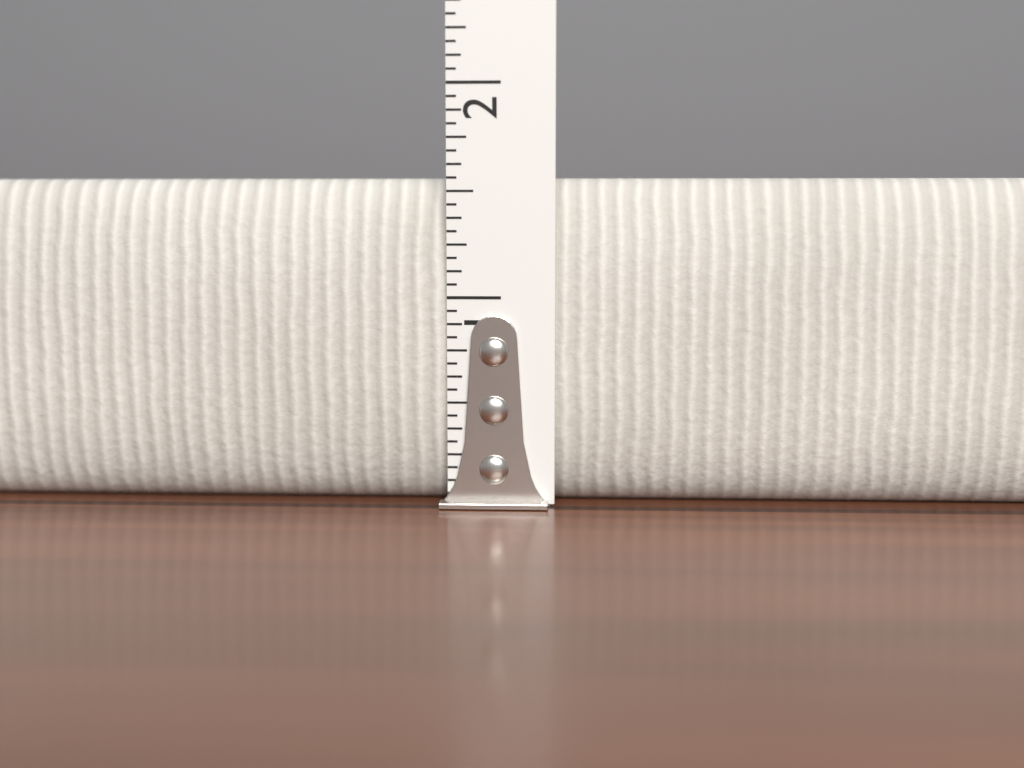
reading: 1.5625 in
